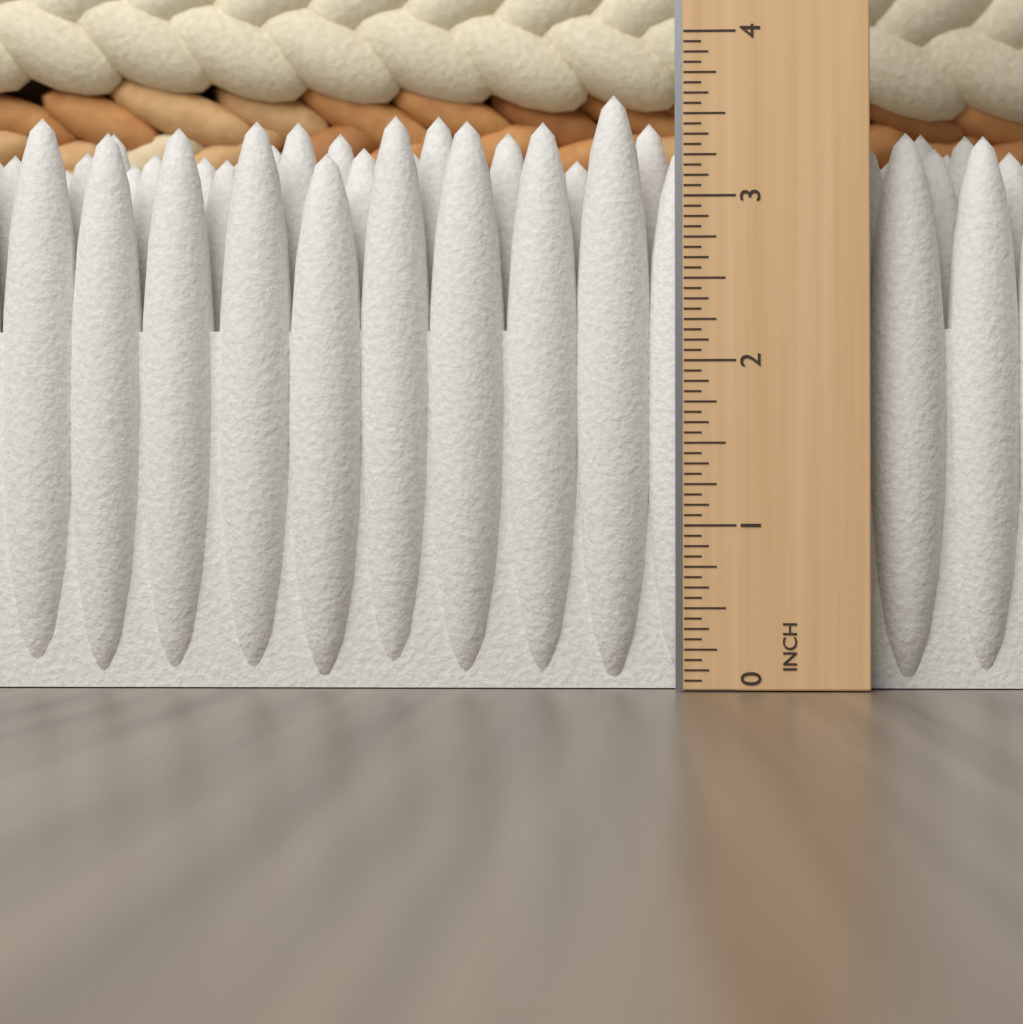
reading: 3.6875 in
